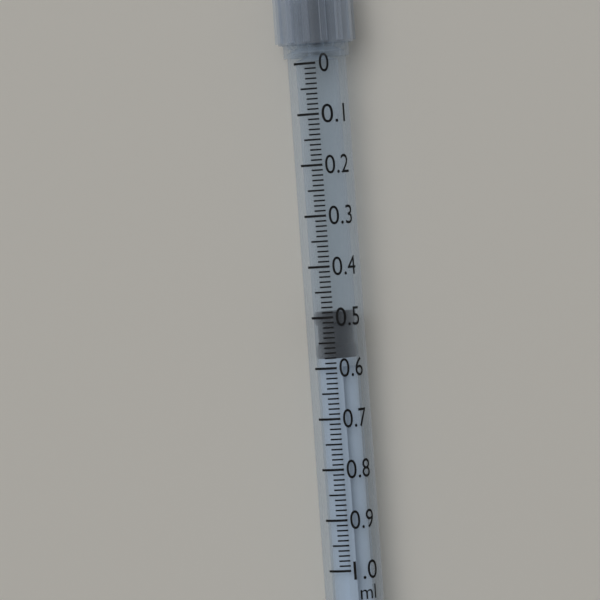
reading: 0.49 ml
